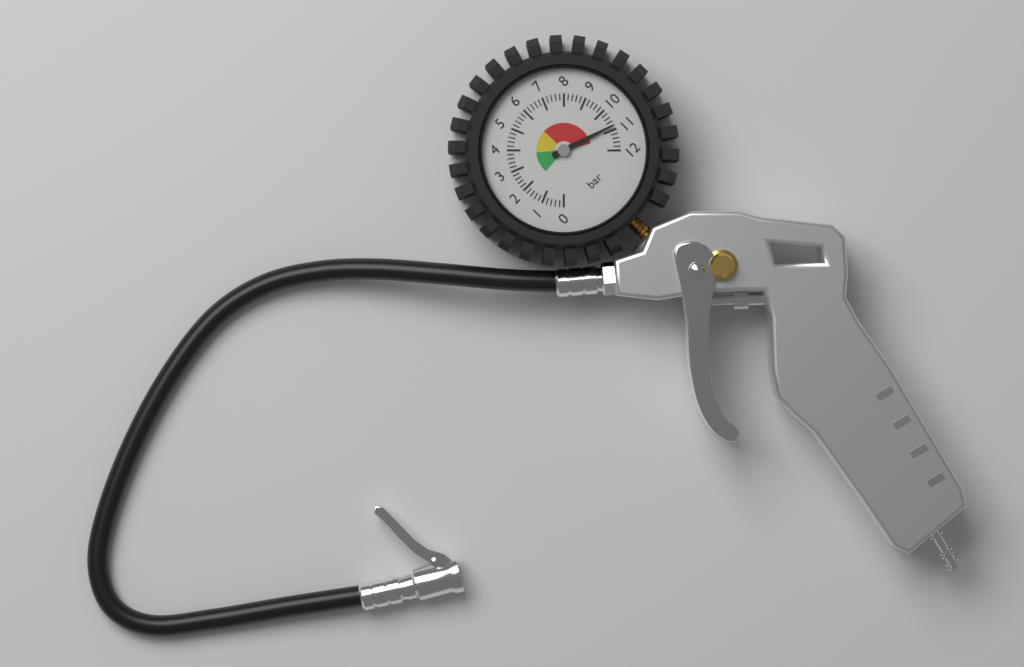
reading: 10.8 bar
